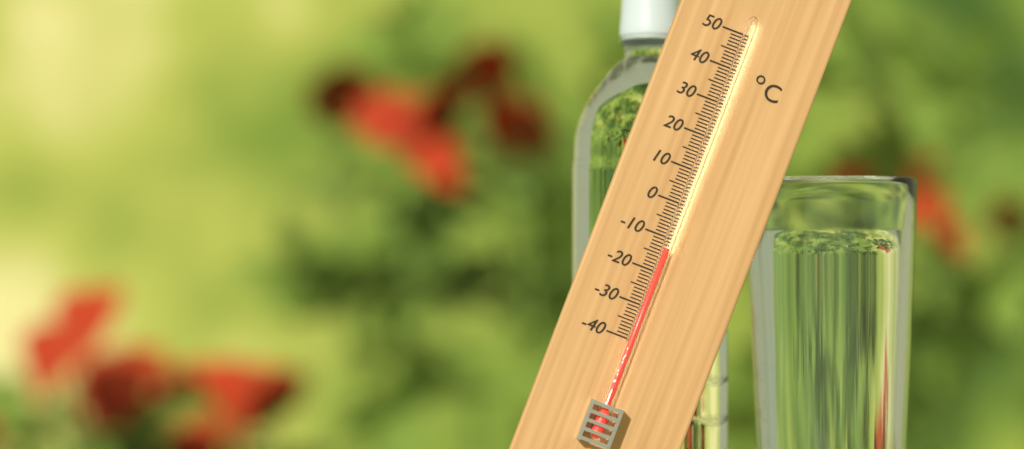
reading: -13 °C
